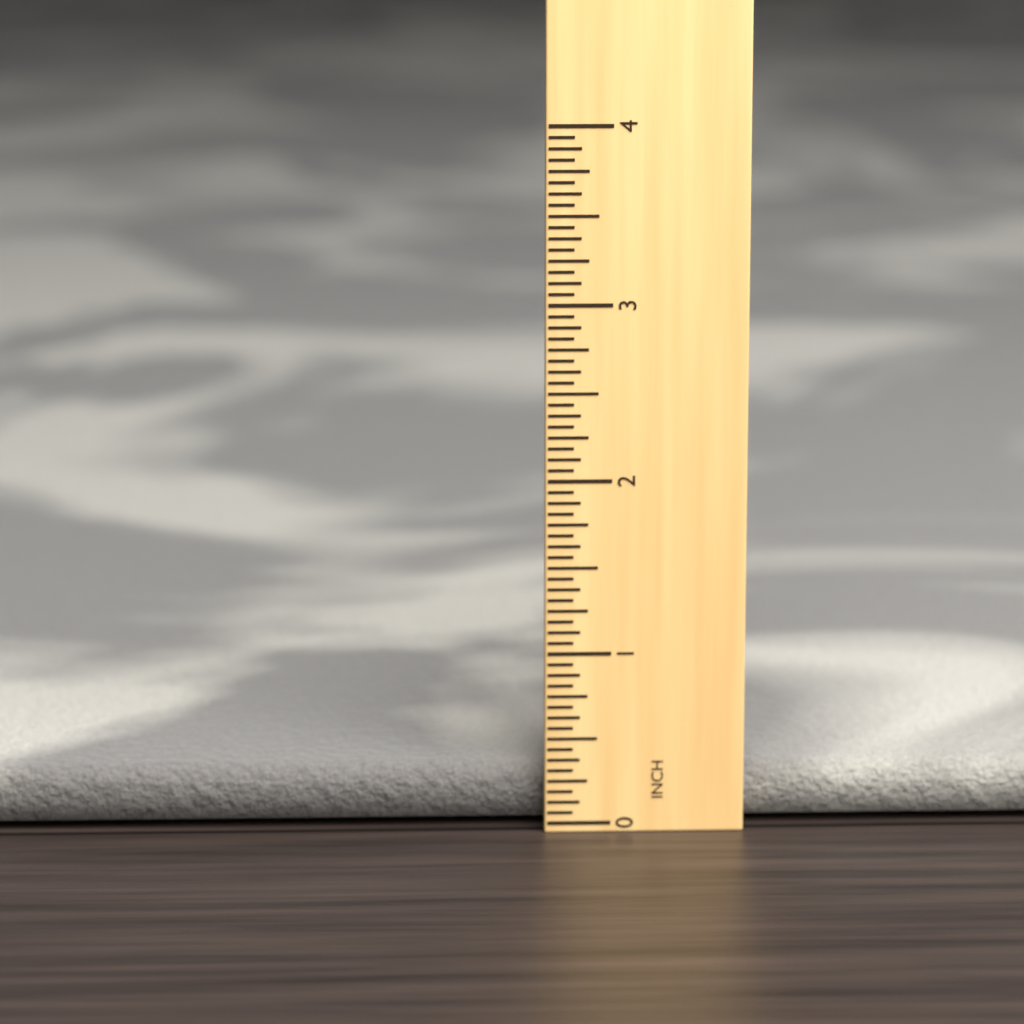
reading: 0.3125 in
